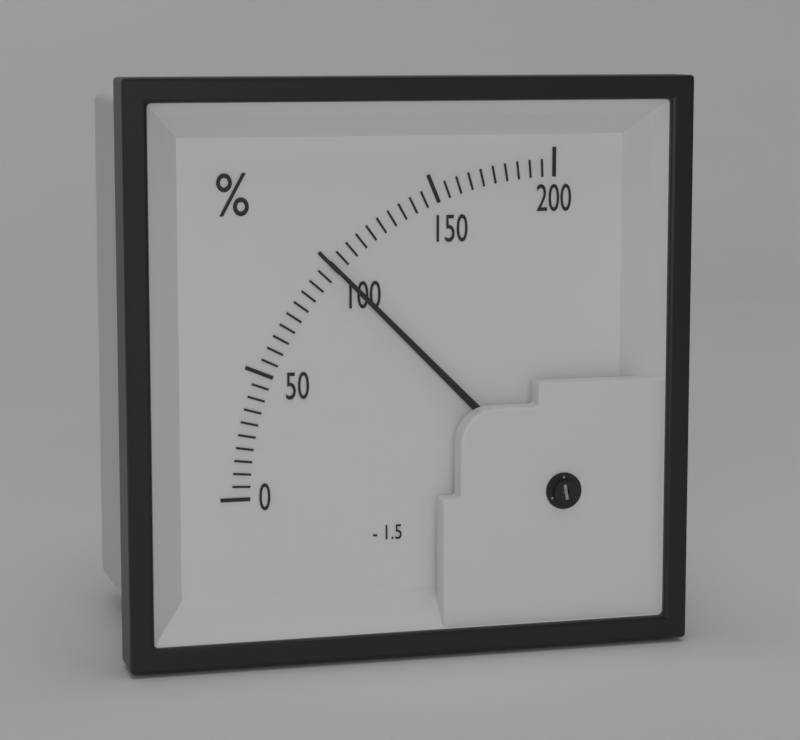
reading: 100 %
